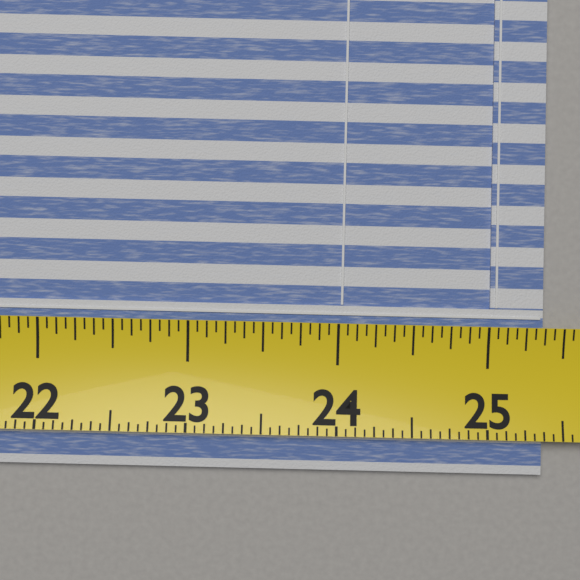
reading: 25.3750 (no unit)
